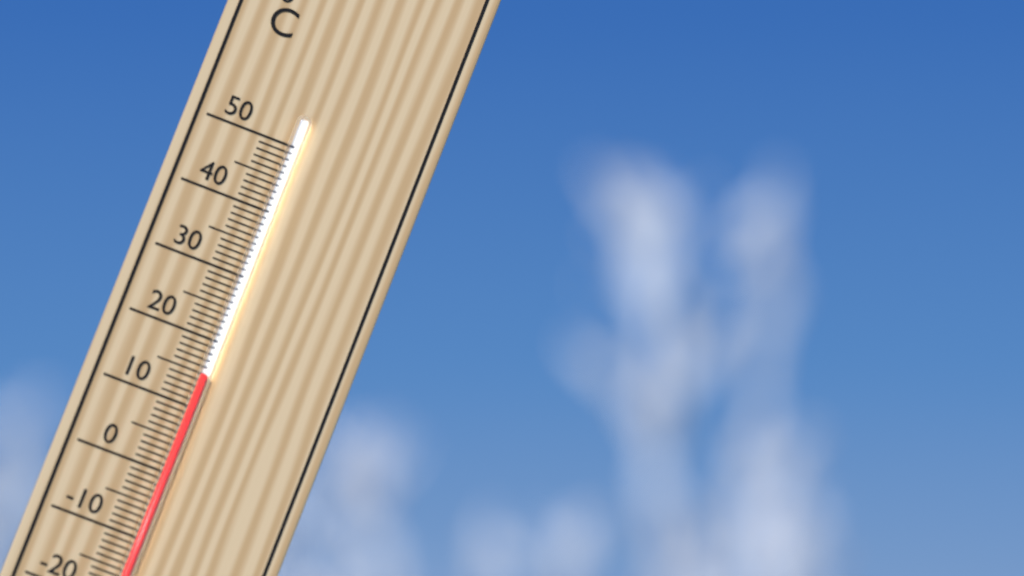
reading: 15 °C
